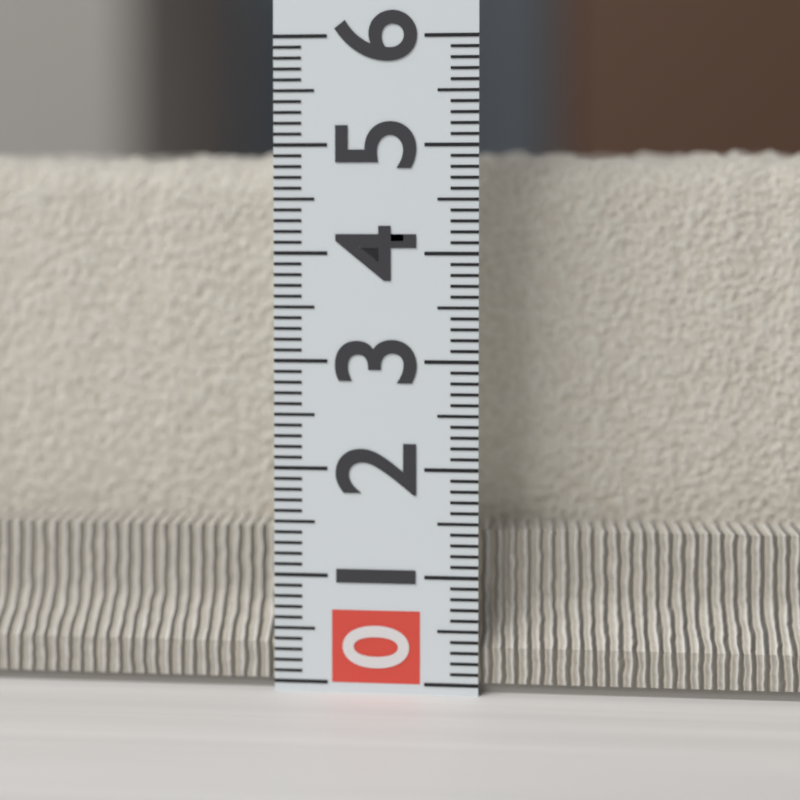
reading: 5.0 (no unit)
